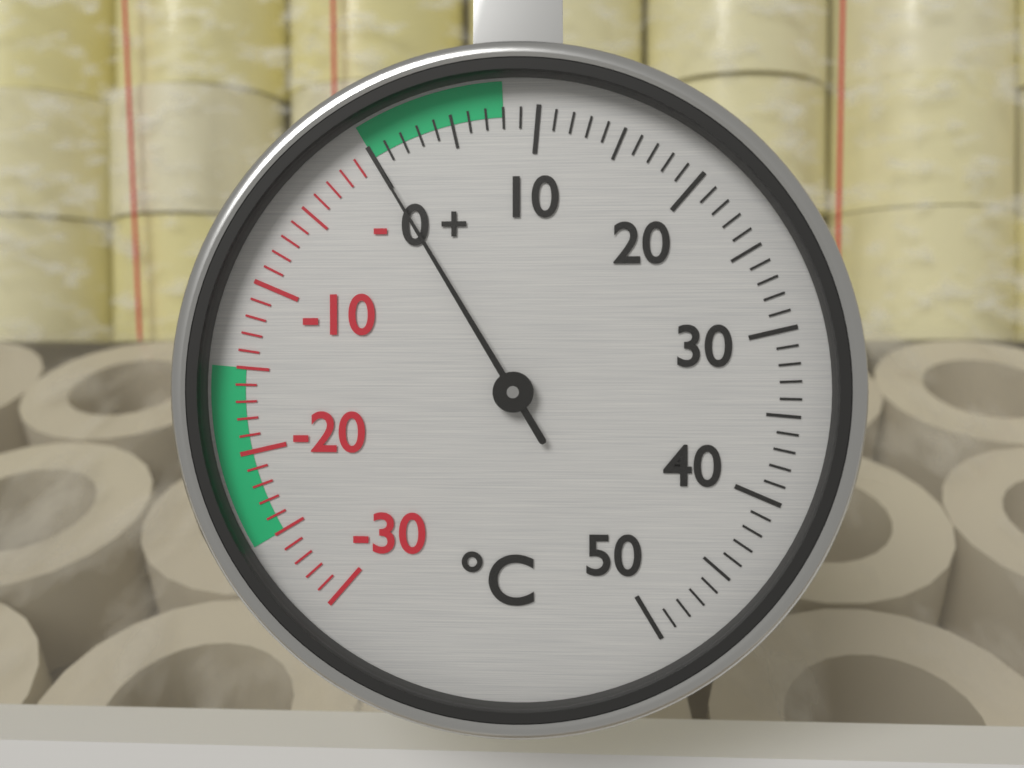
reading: 0 °C
